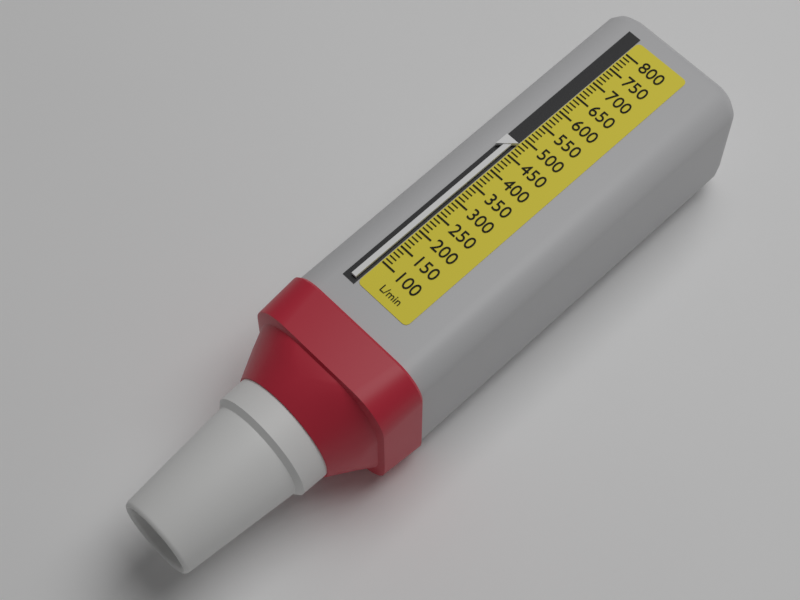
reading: 480 L/min
